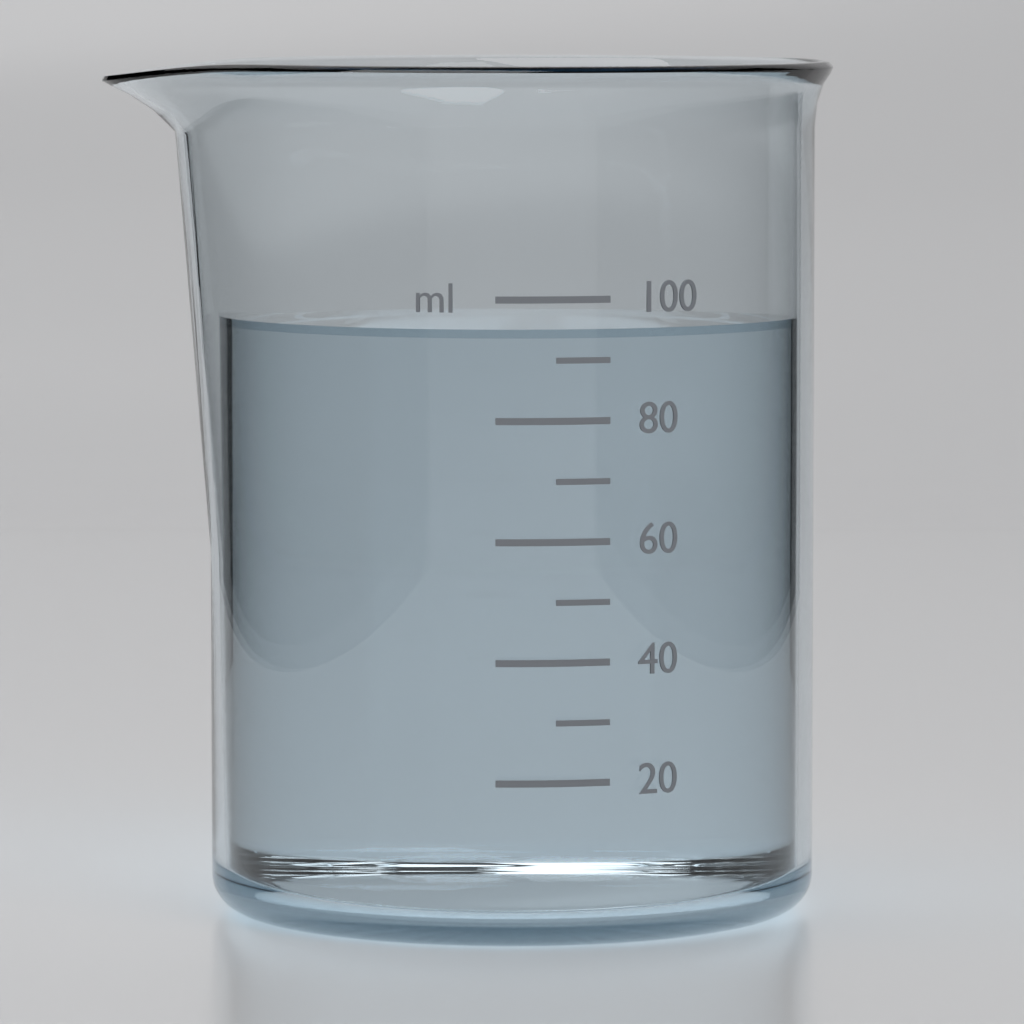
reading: 95 ml
